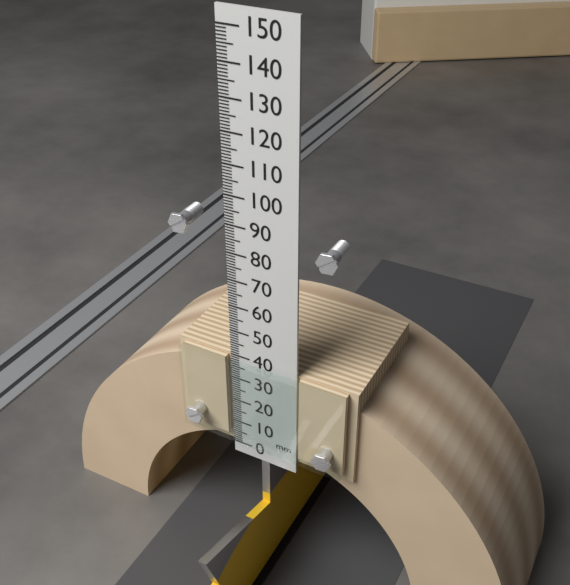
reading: 39 mm
